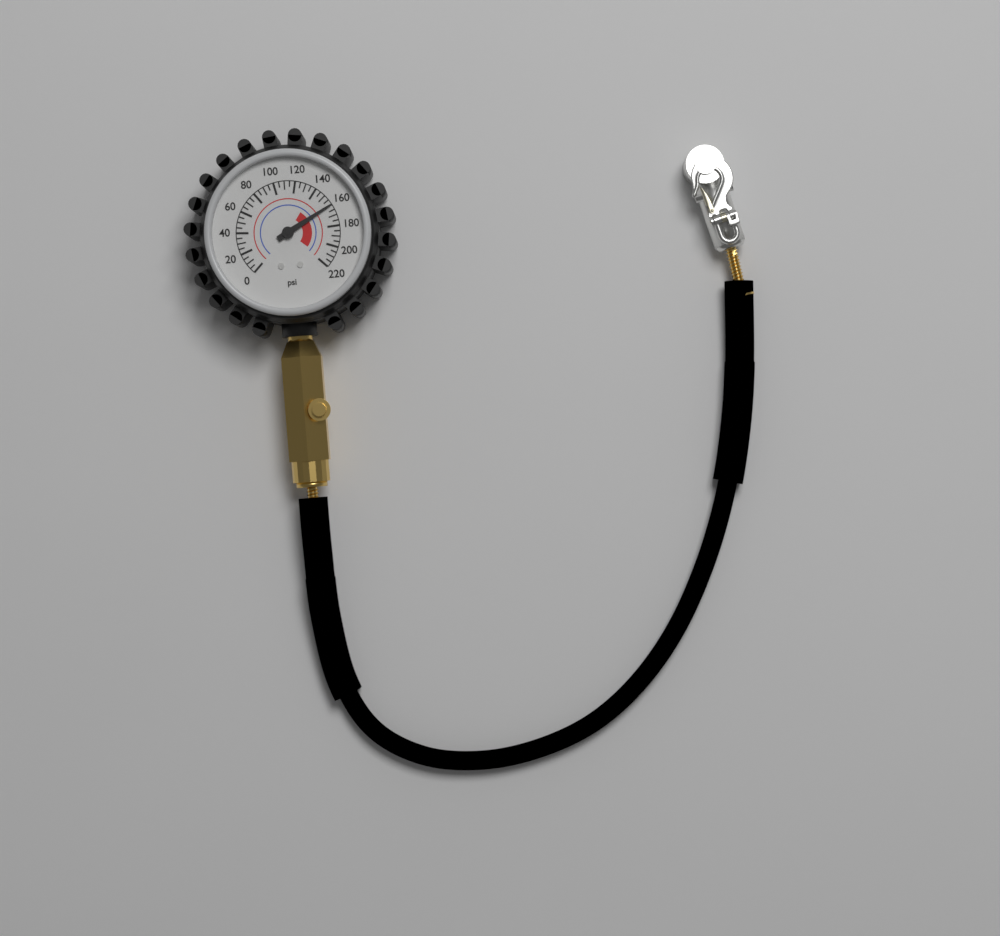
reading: 160 psi
